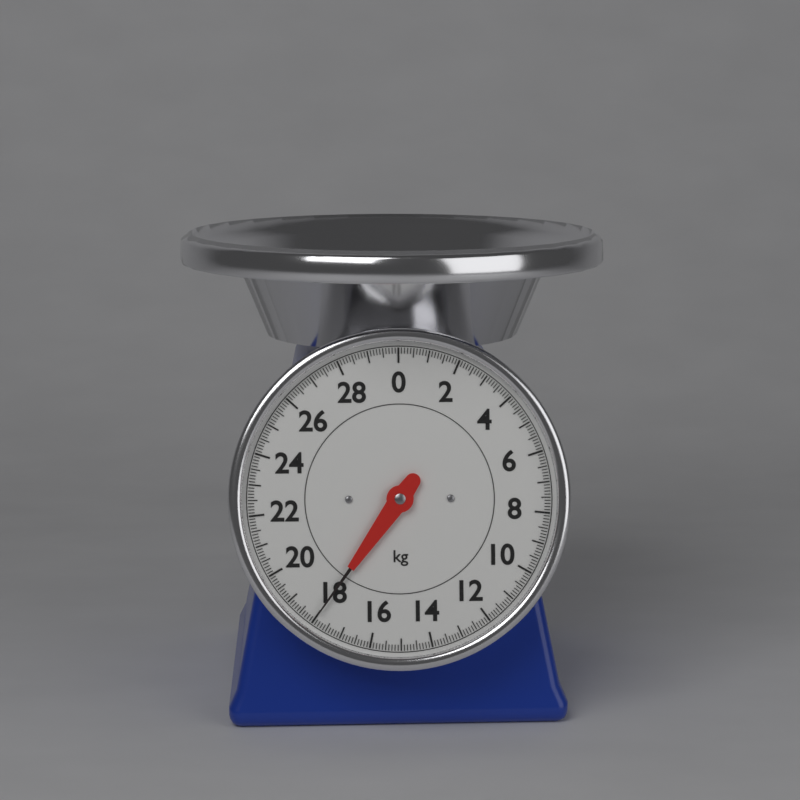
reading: 18.0 kg
